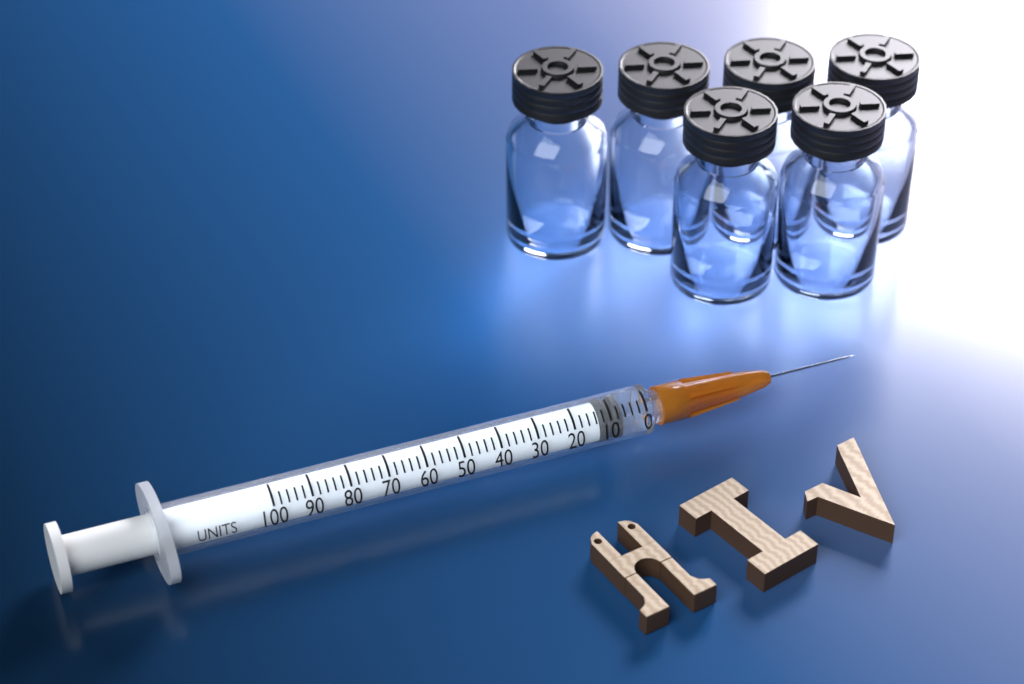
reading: 6 units
